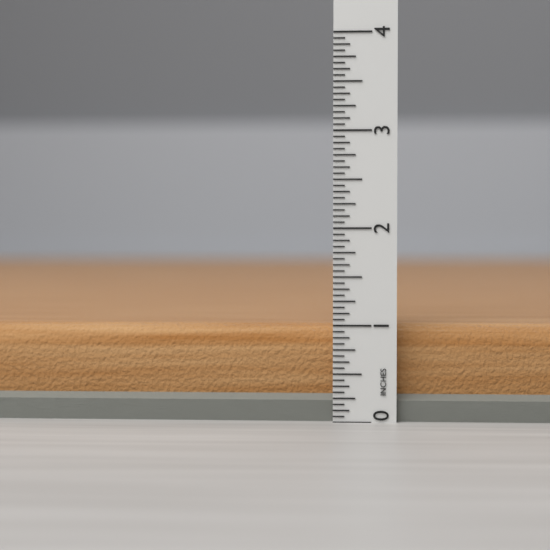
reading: 1.0000 in
